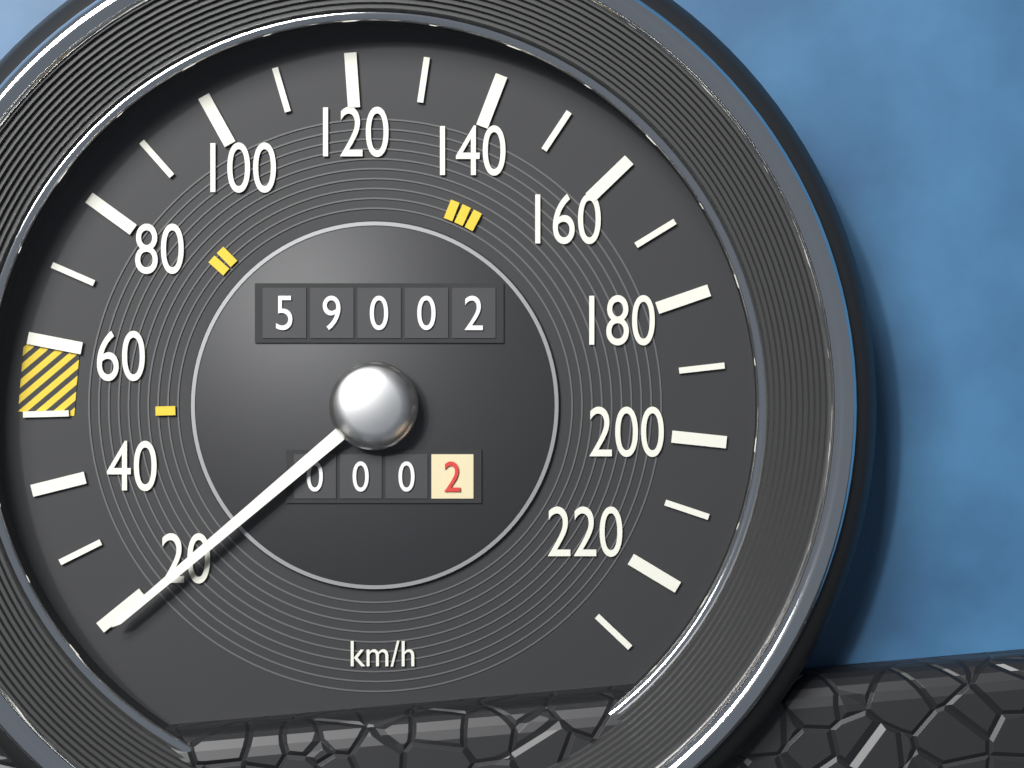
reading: 19 km/h
